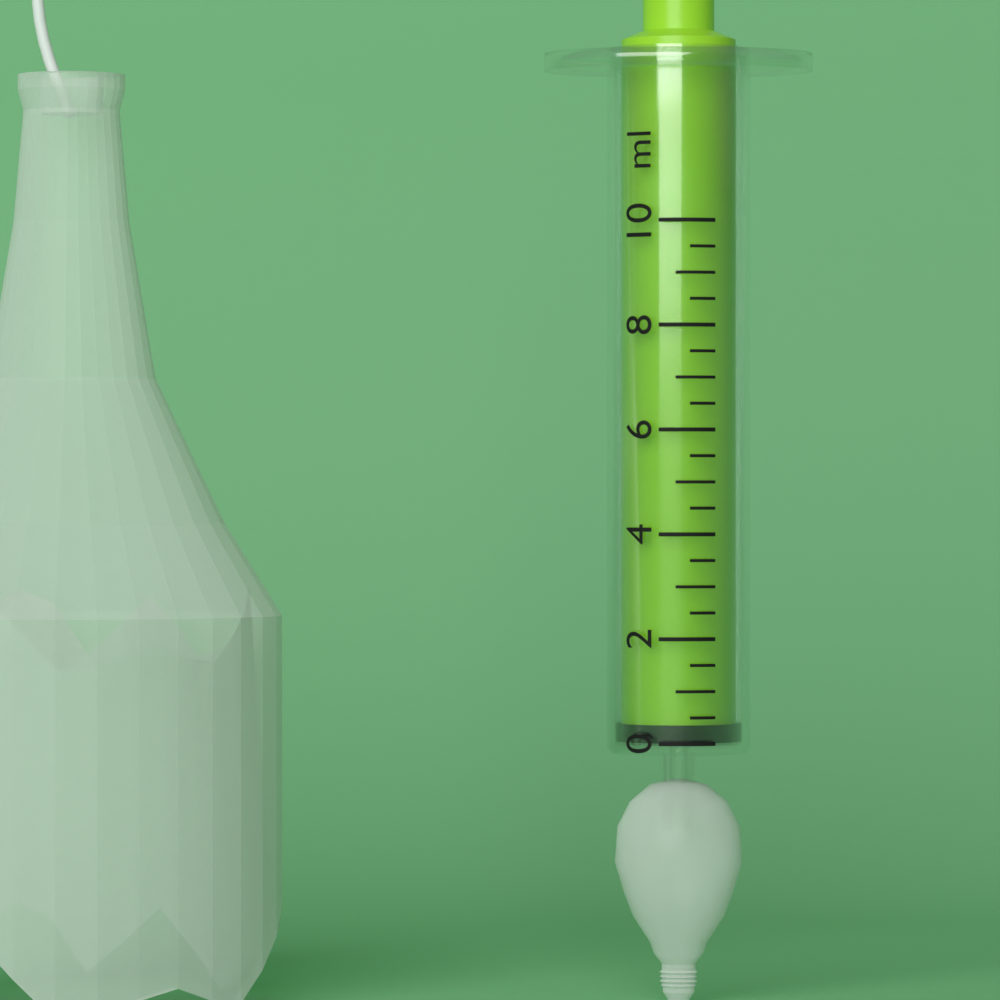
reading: 0.0 ml
